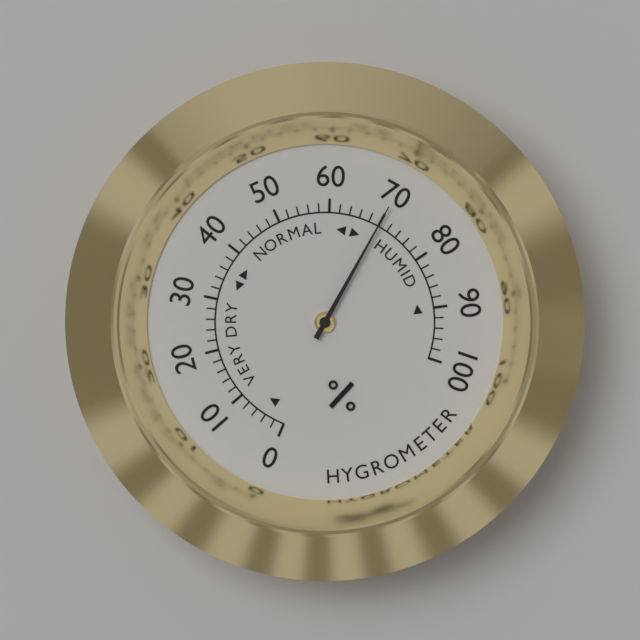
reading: 70 %
